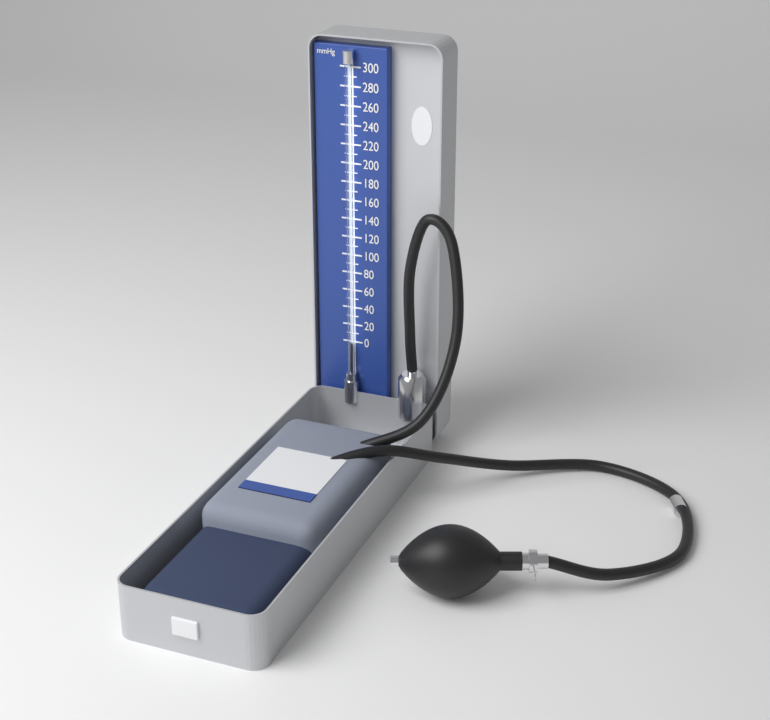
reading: 0 mmHg
